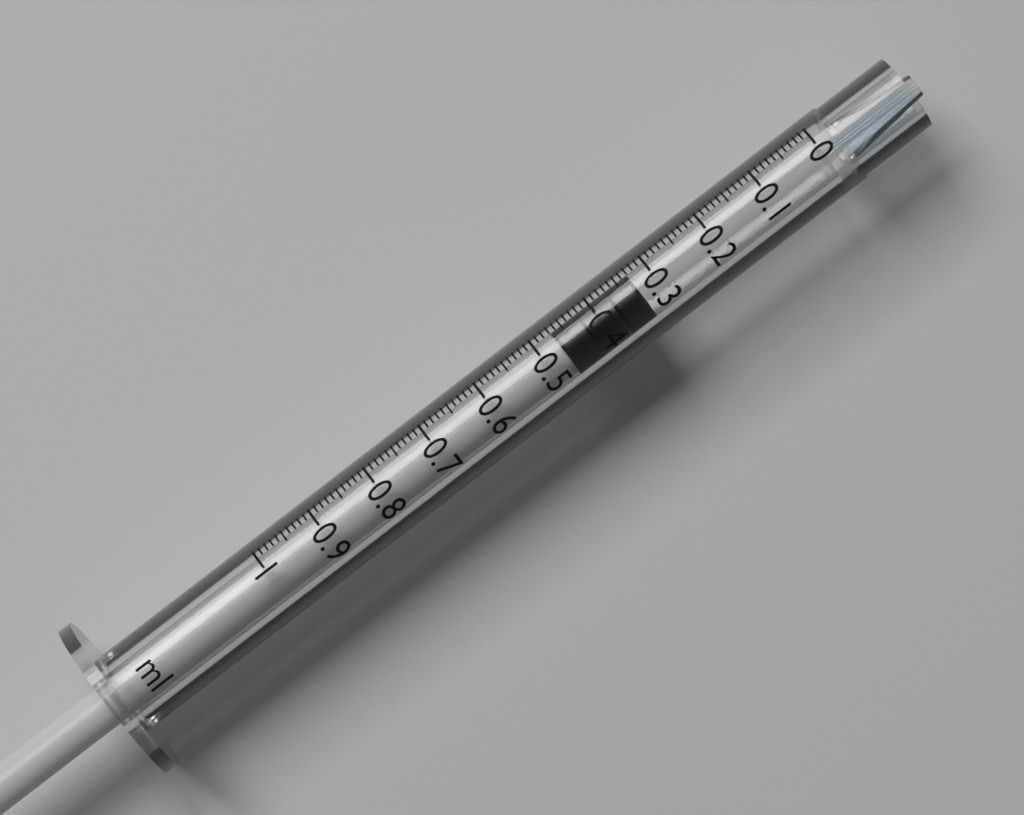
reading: 0.33 ml
